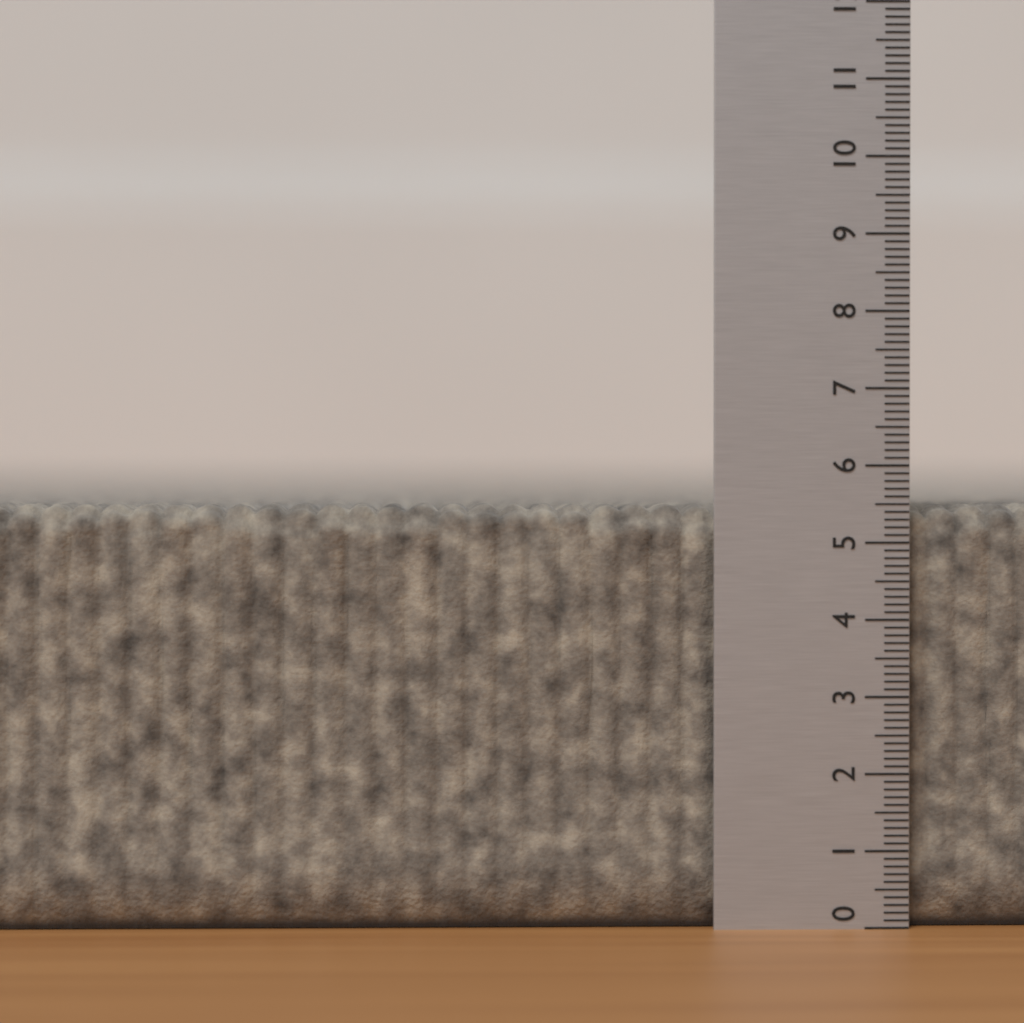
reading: 5.5 (no unit)
